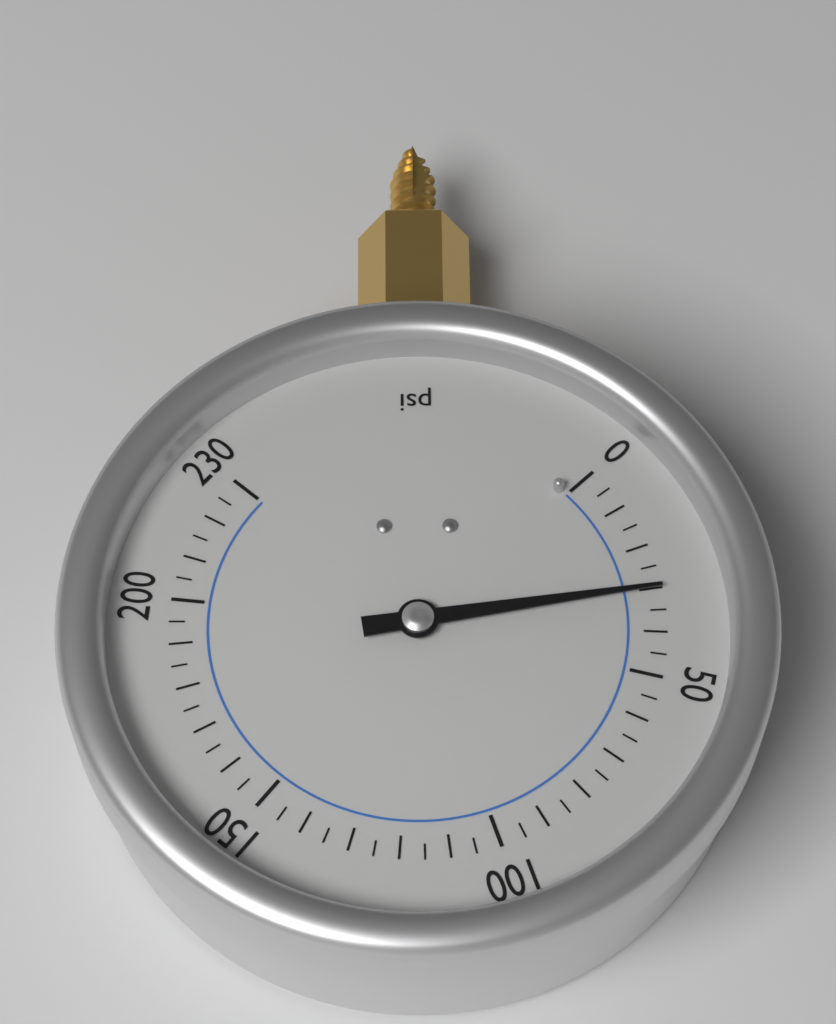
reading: 30 psi
